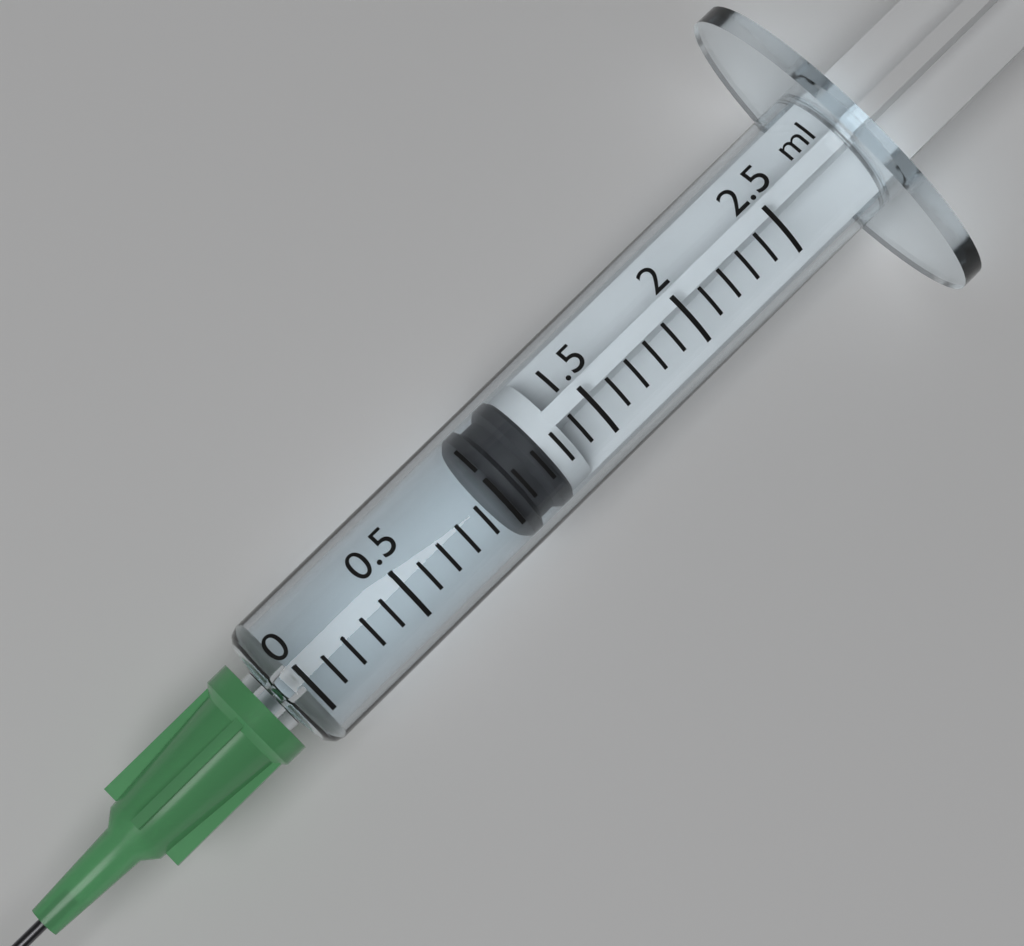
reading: 1.0 ml
